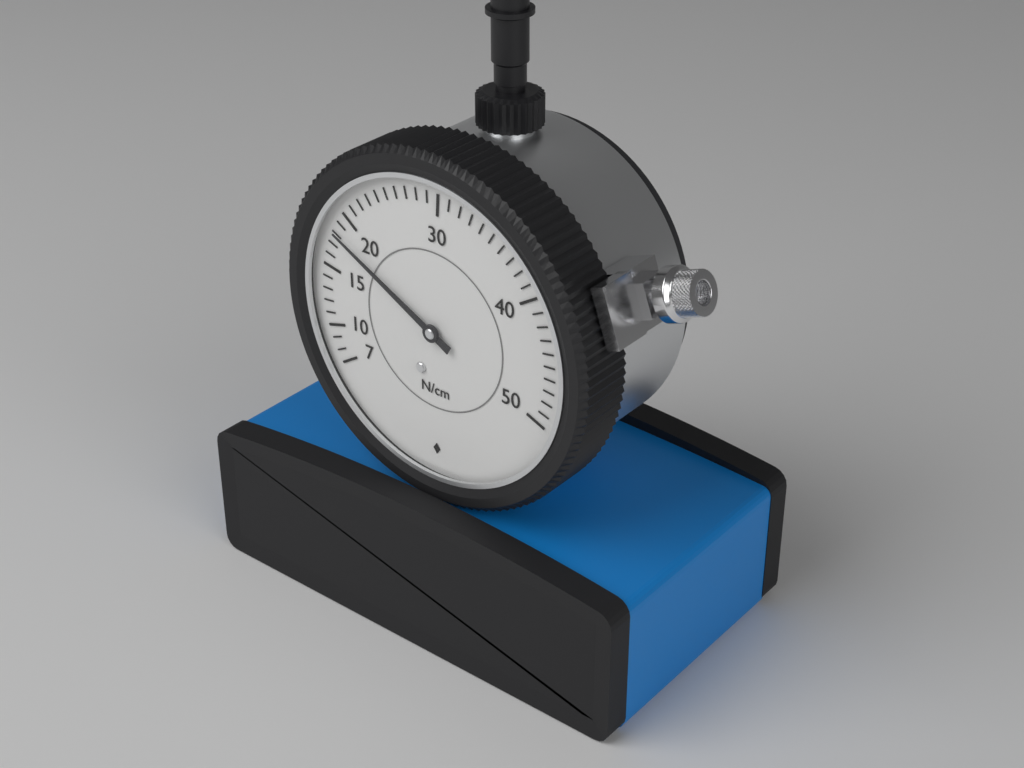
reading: 18 N/cm
